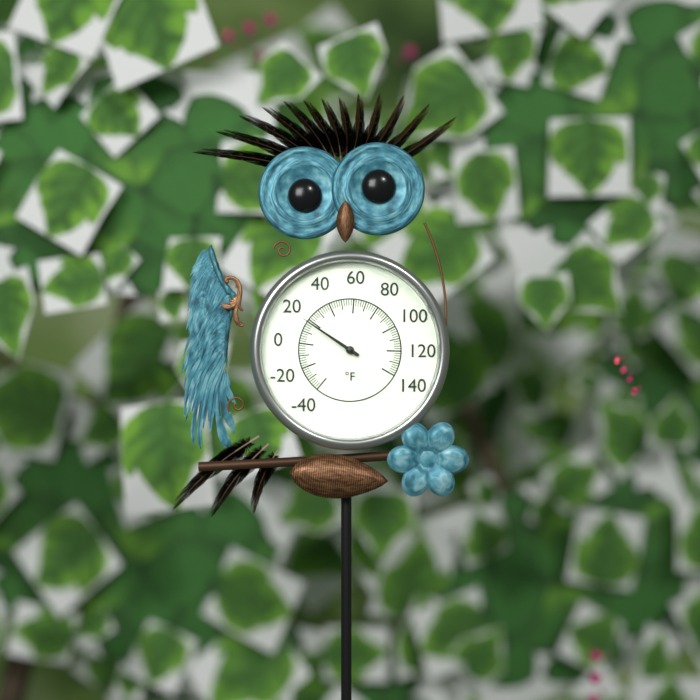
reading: 18 °F
